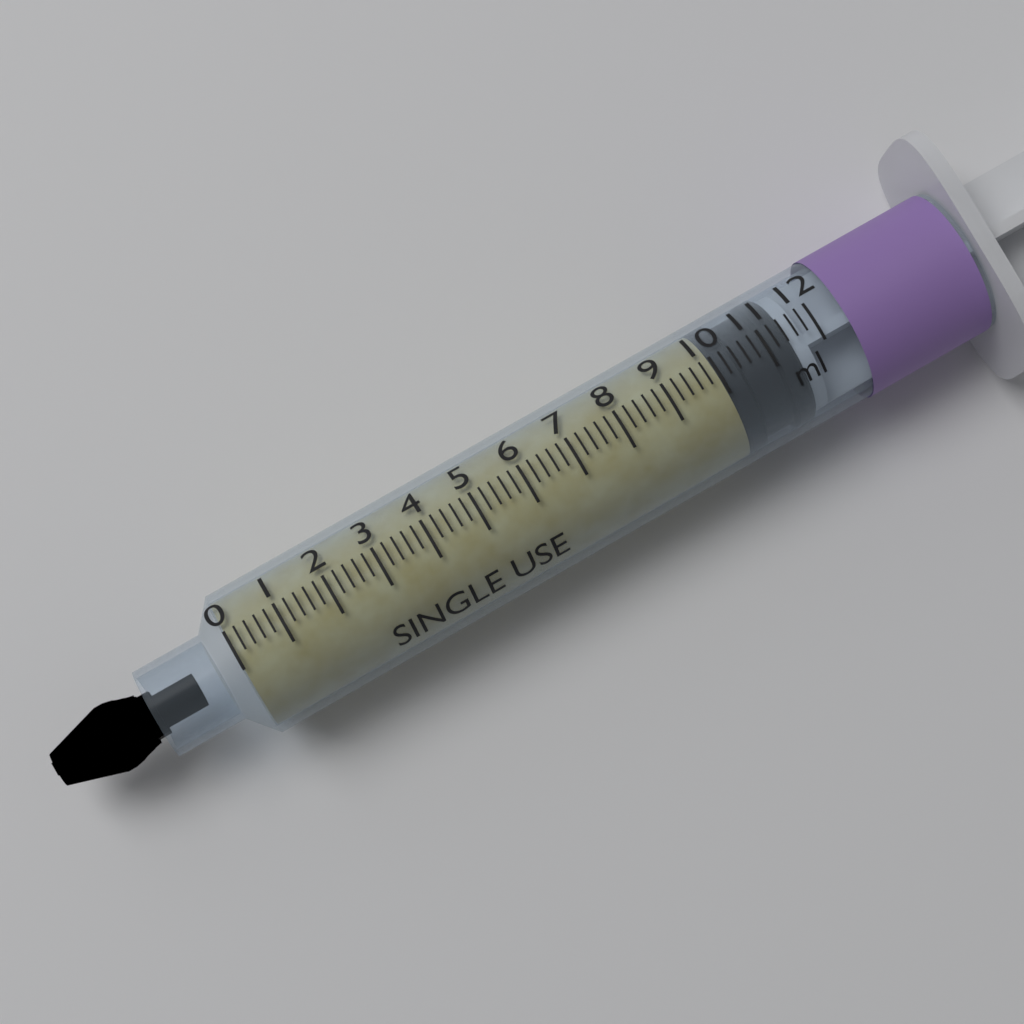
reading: 10.0 ml
